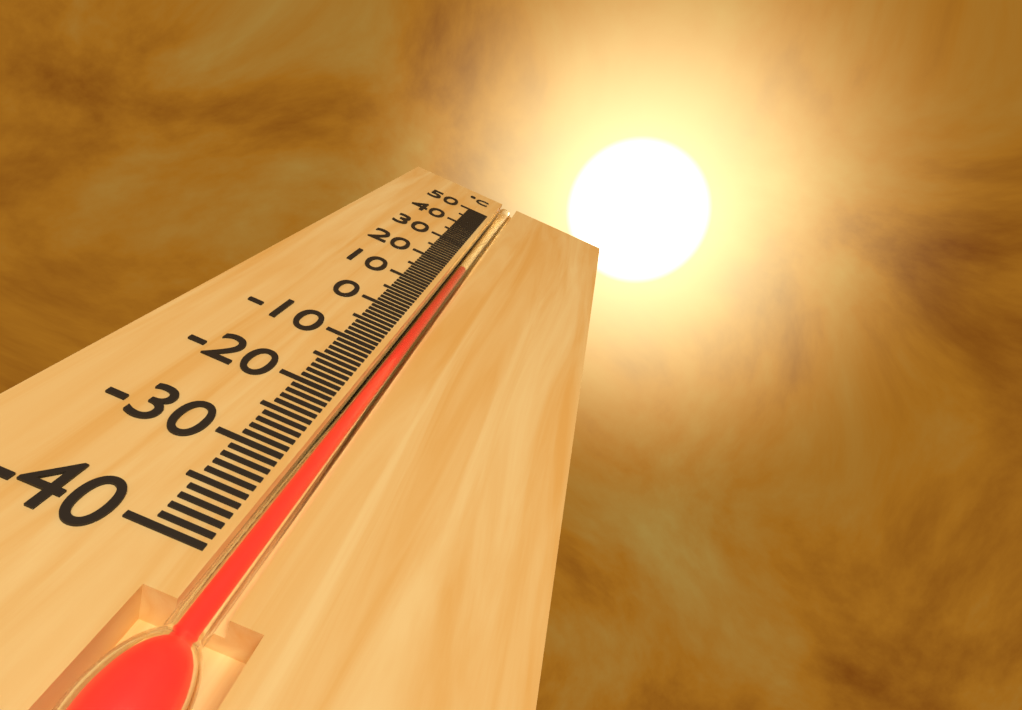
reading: 20 °C
